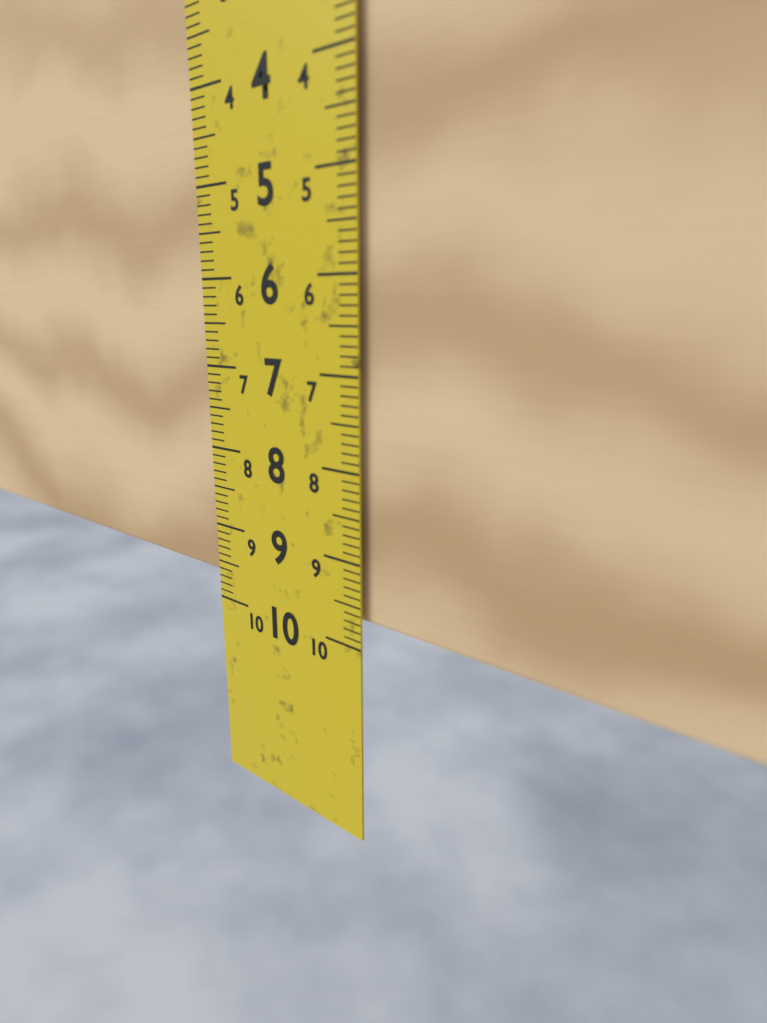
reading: 9.7 cm
